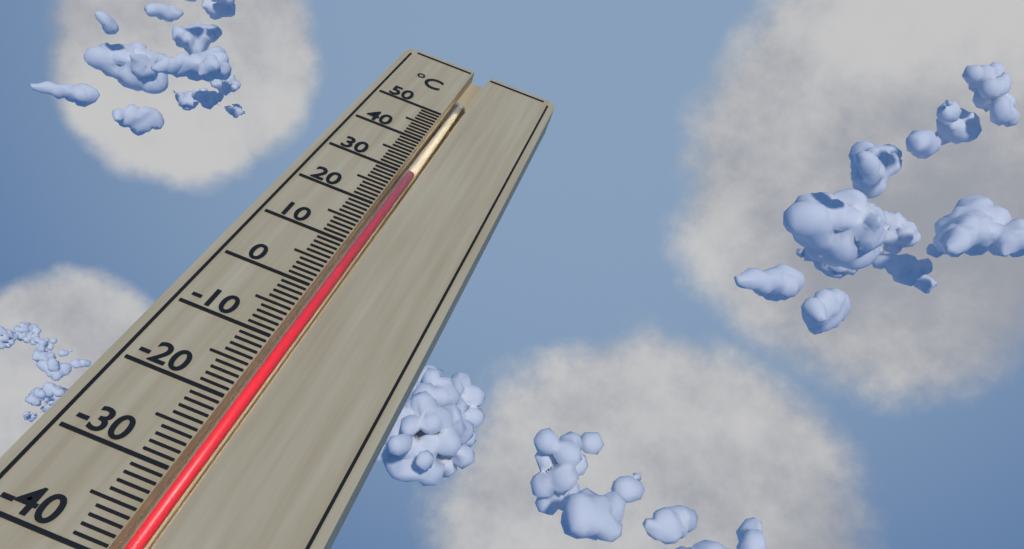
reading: 31 °C
